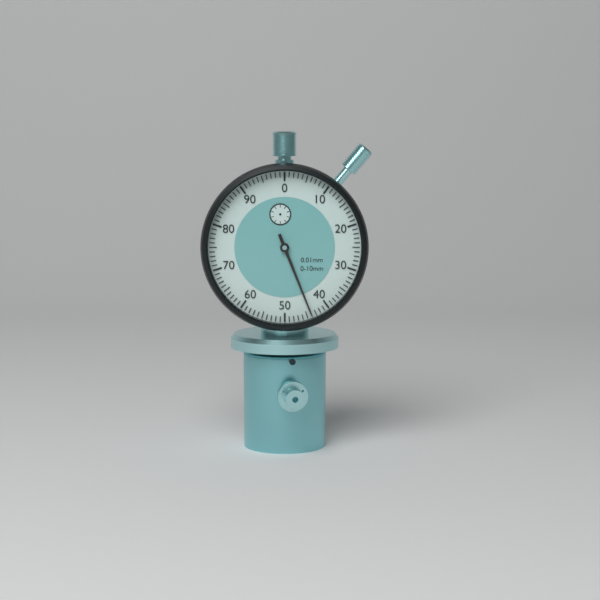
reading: 0.44 mm
